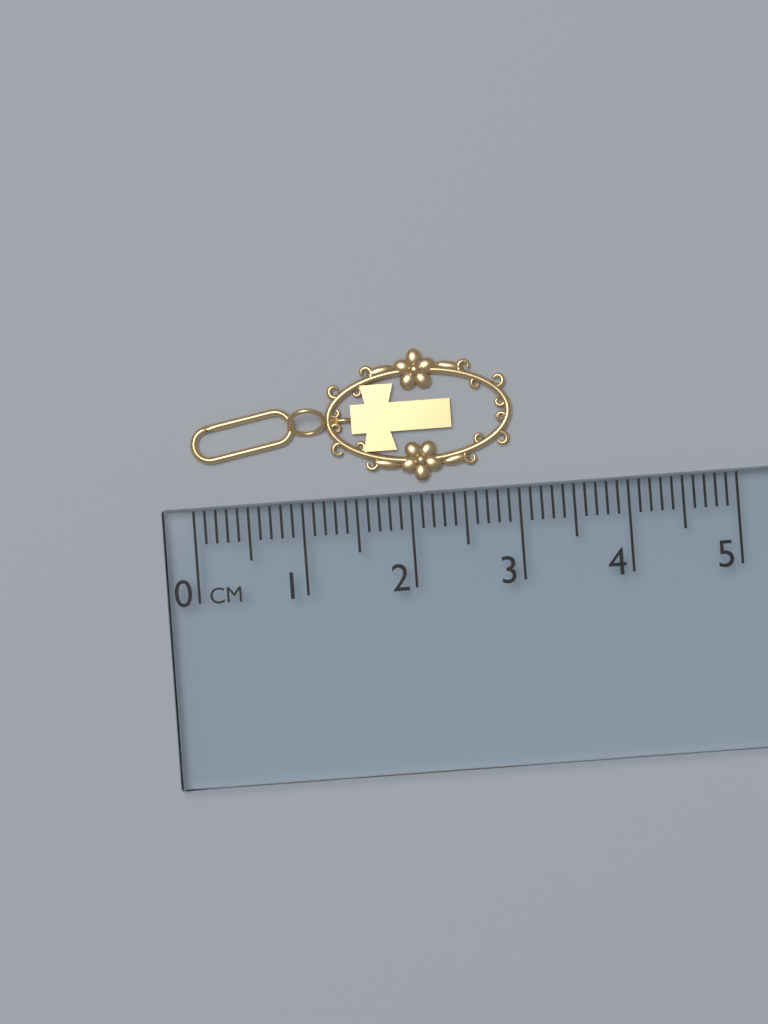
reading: 3.0 cm
